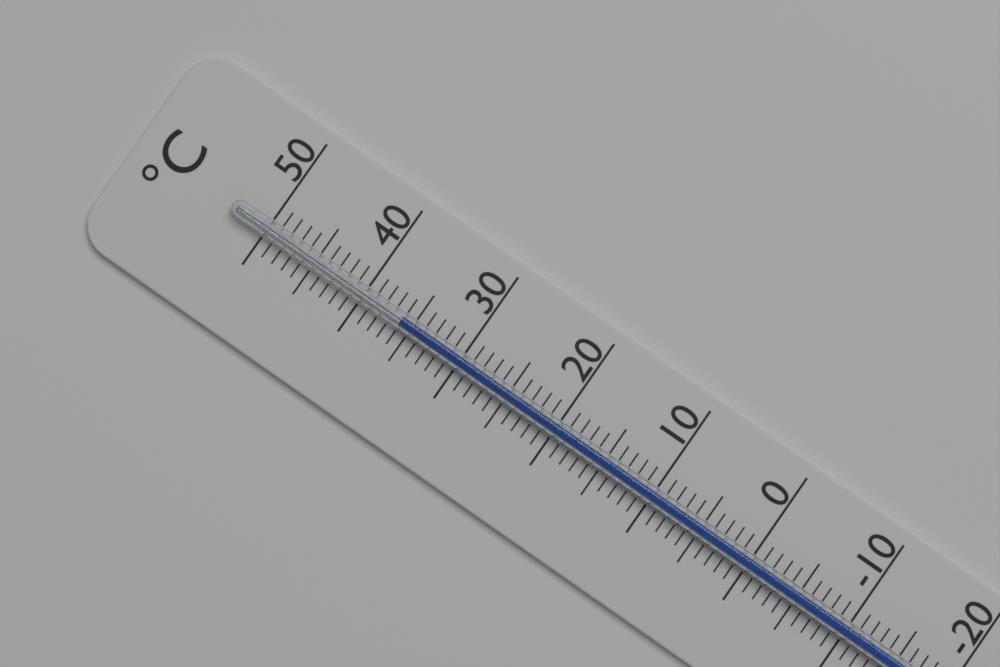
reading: 36 °C
